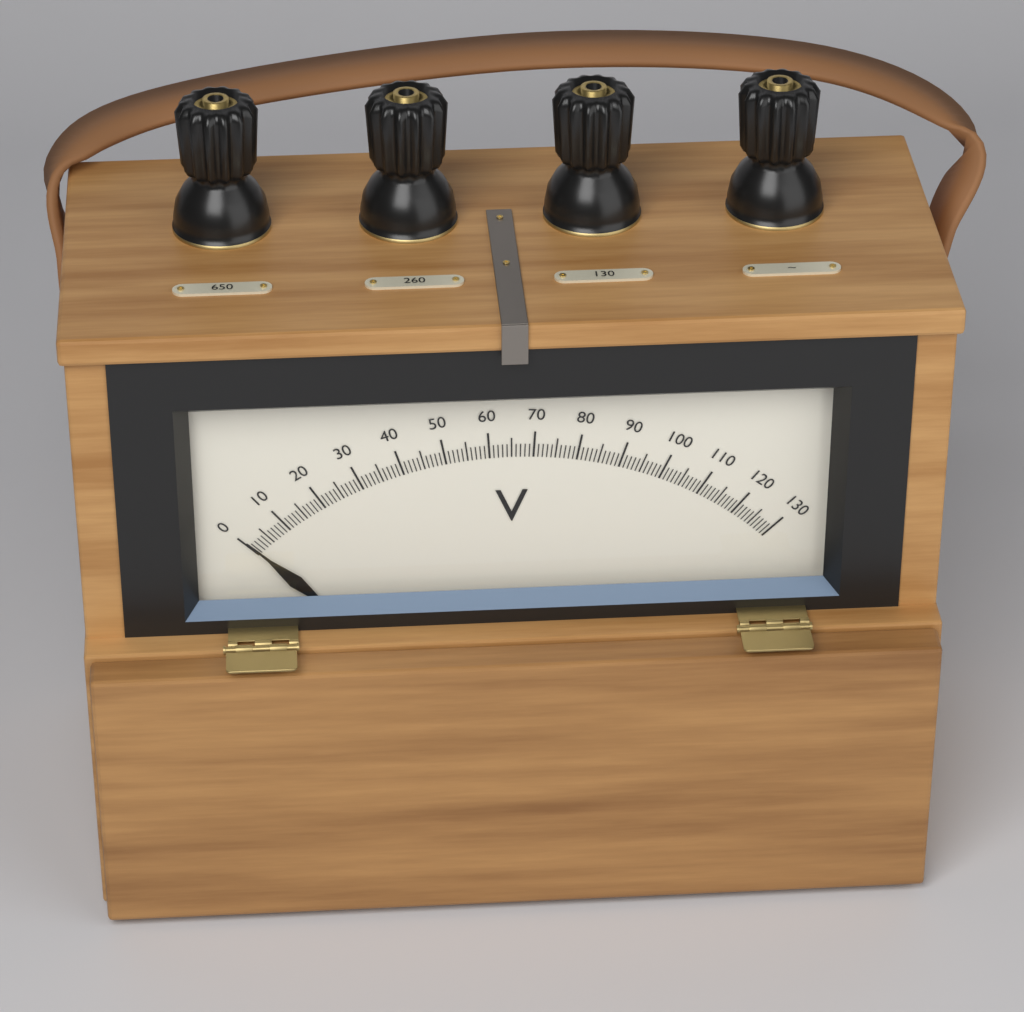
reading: 1 V
